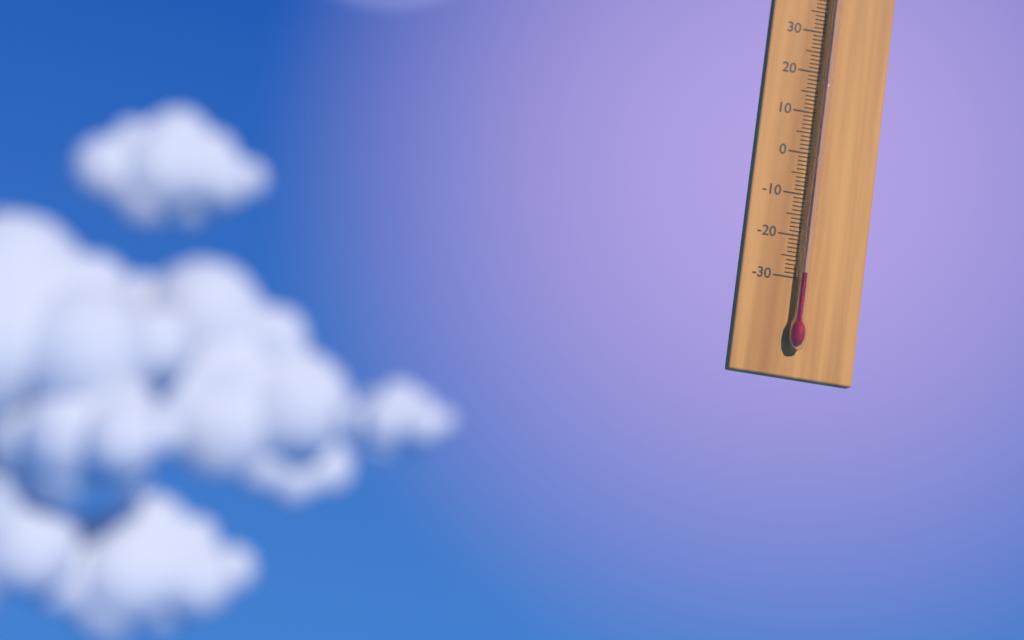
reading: -29 °C
